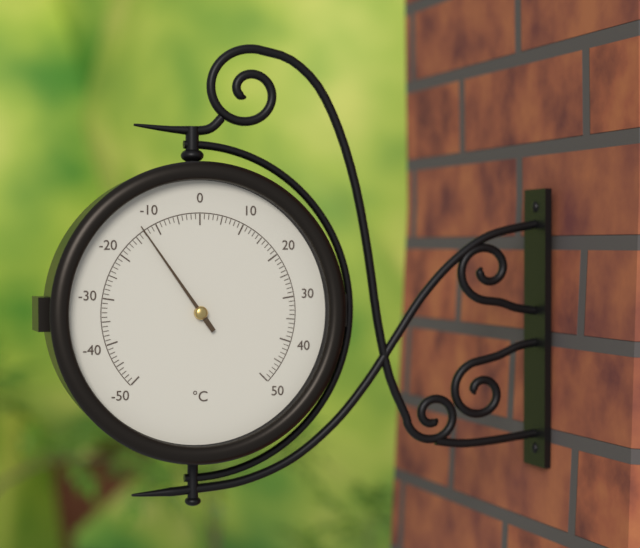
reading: -13 °C
